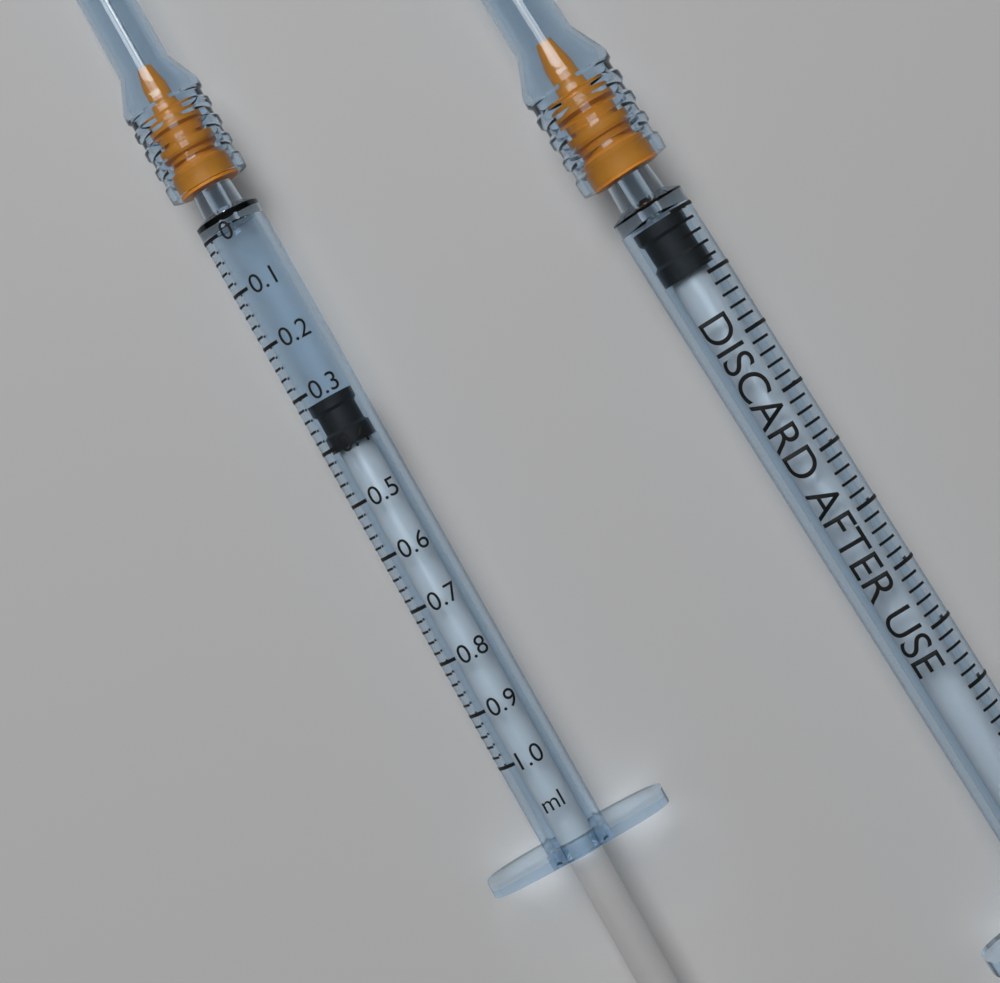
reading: 0.32 ml
